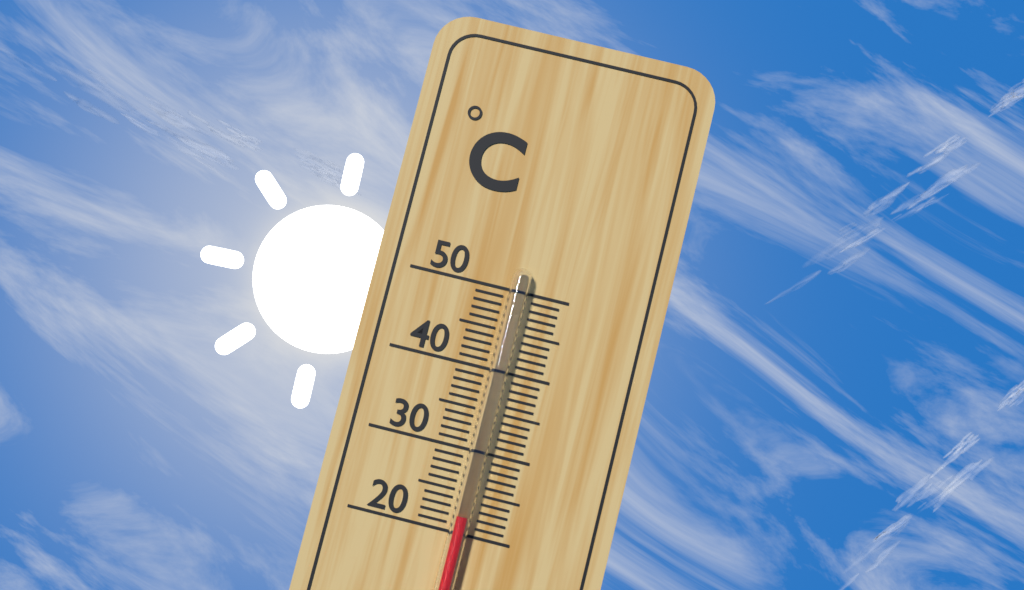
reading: 22 °C
